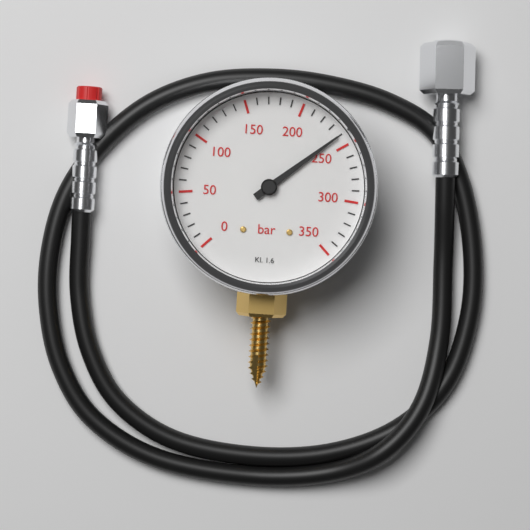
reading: 240 bar
